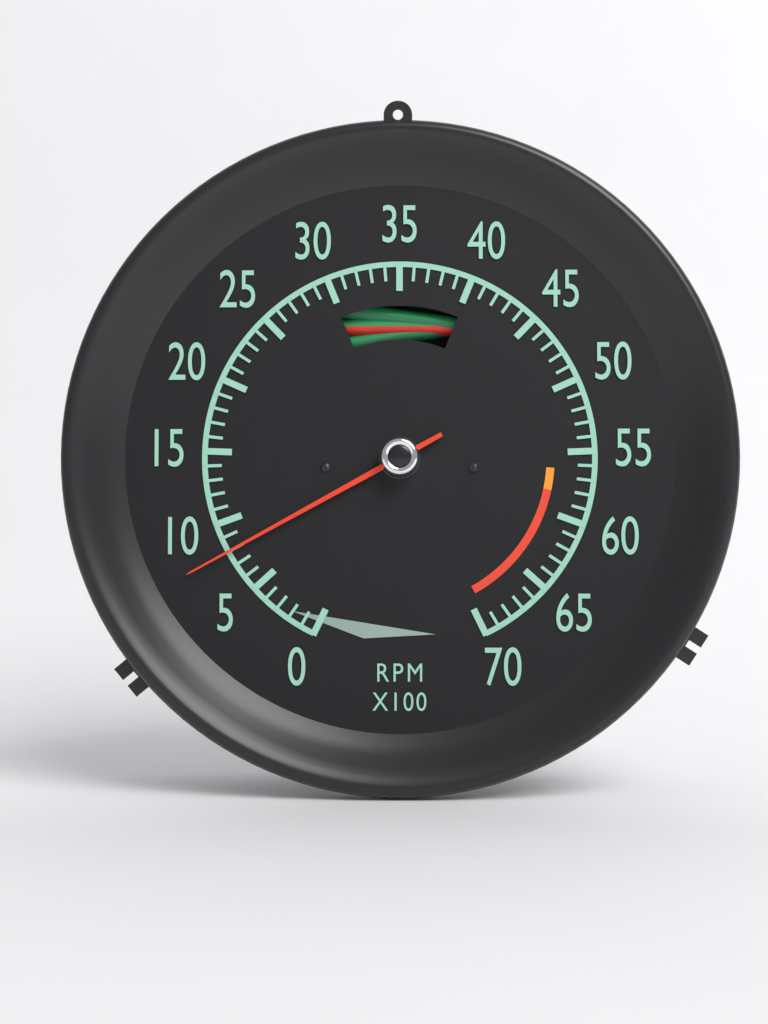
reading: 8 RPM x100
